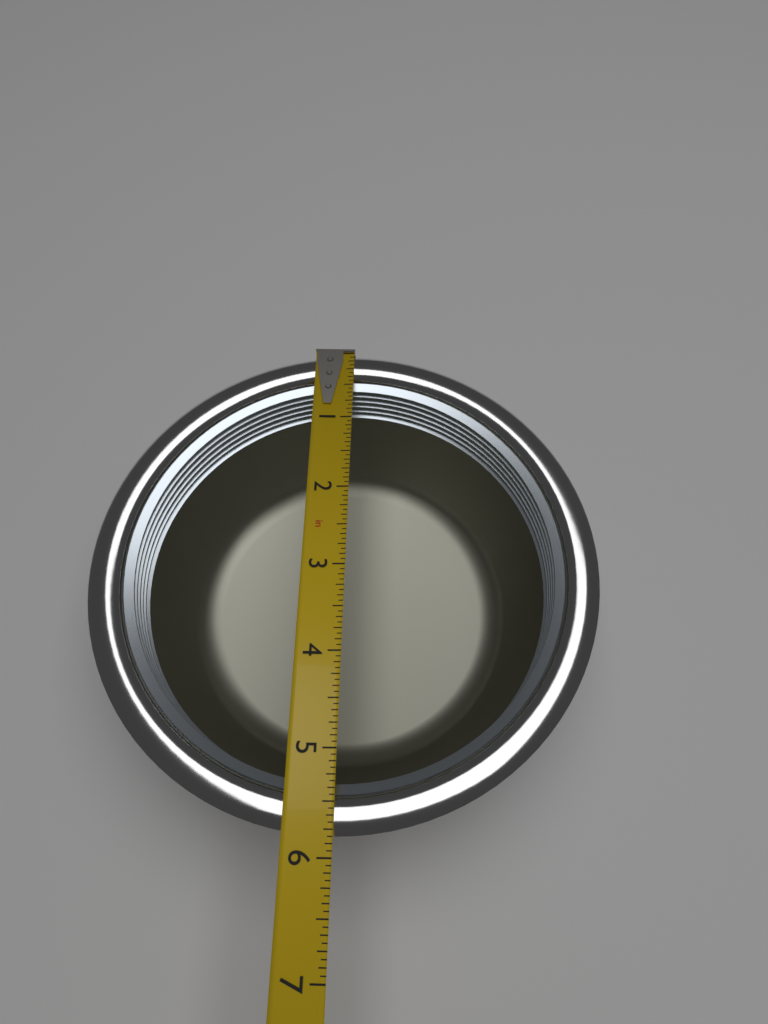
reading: 5.8125 in
